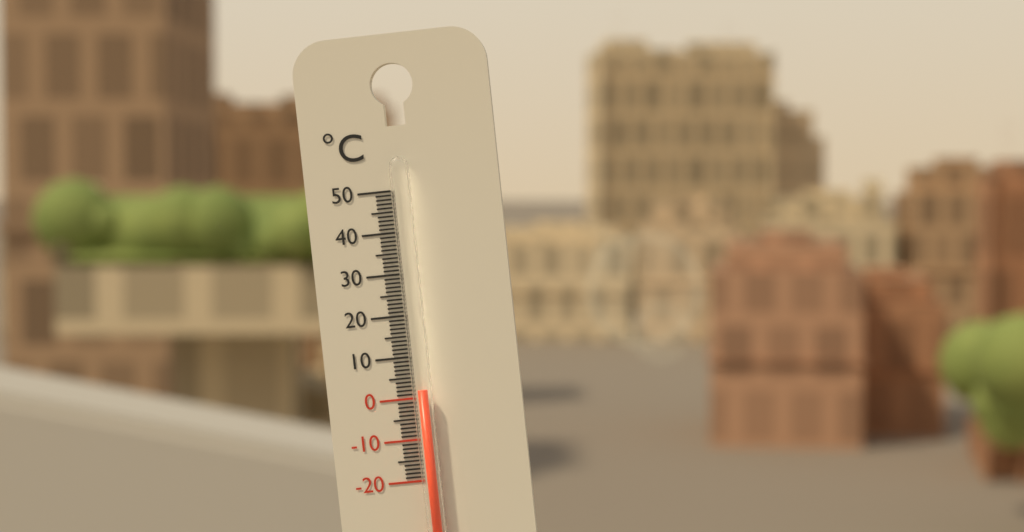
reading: 2 °C
